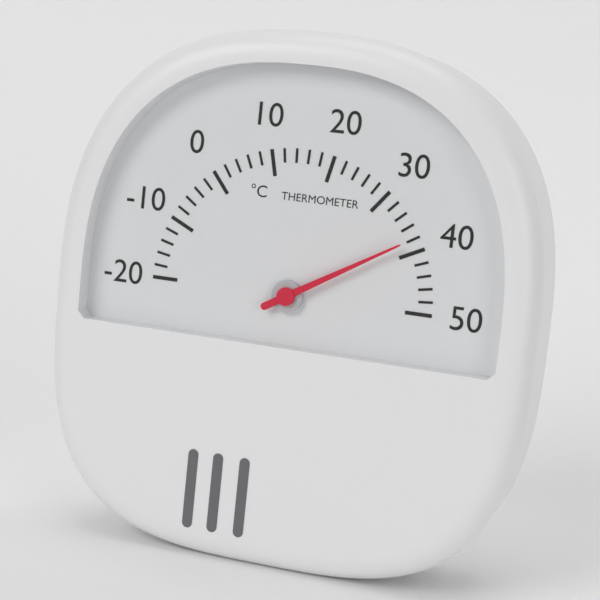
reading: 38 °C
